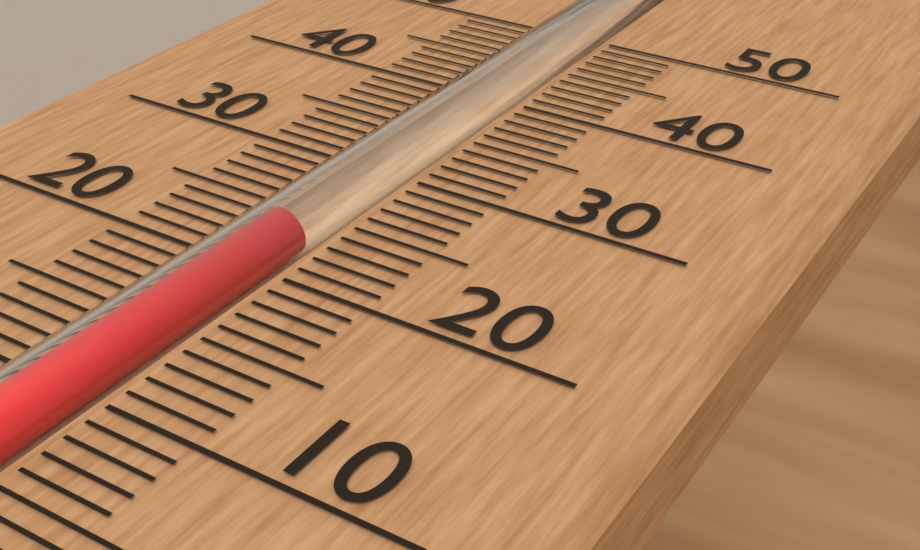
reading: 23 (no unit)
